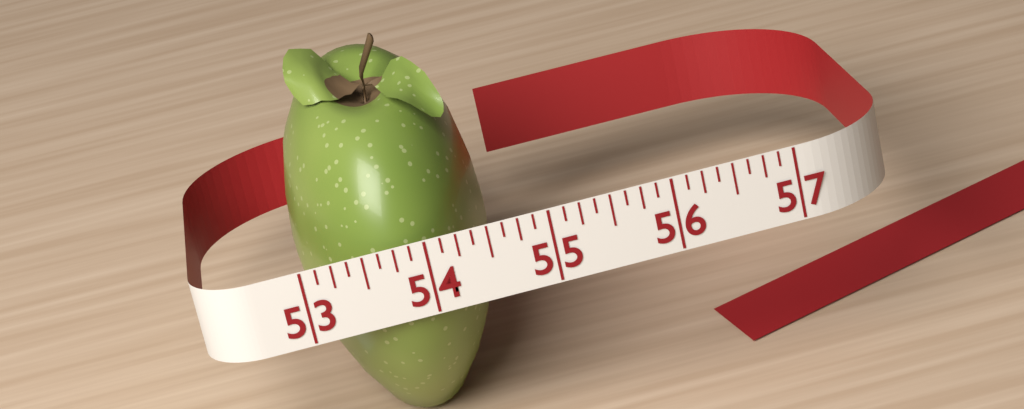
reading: 54.625 (no unit)
